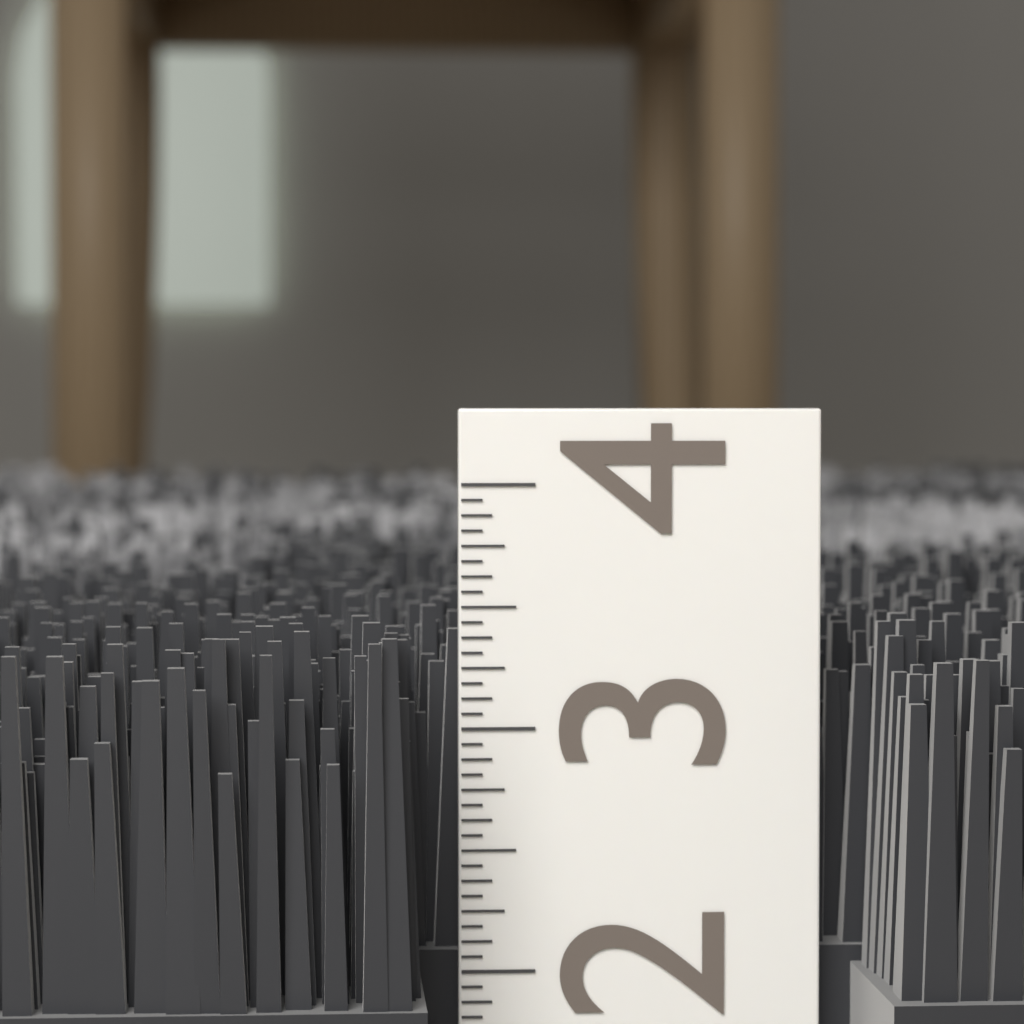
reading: 3.4375 (no unit)
